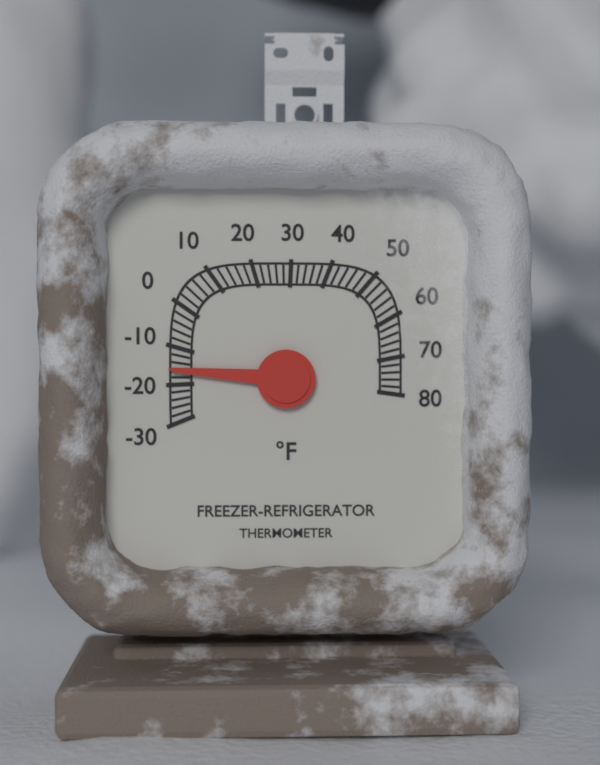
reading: -16 °F
